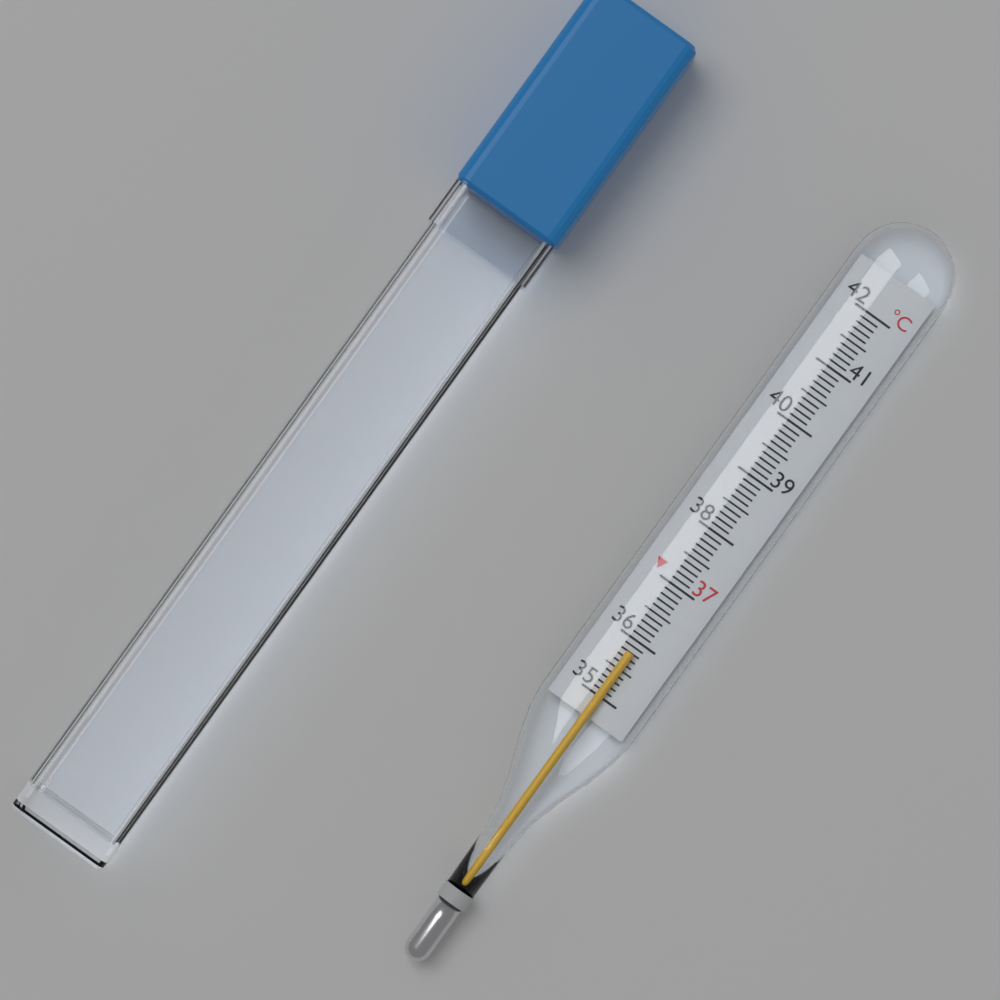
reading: 35.8 °C
